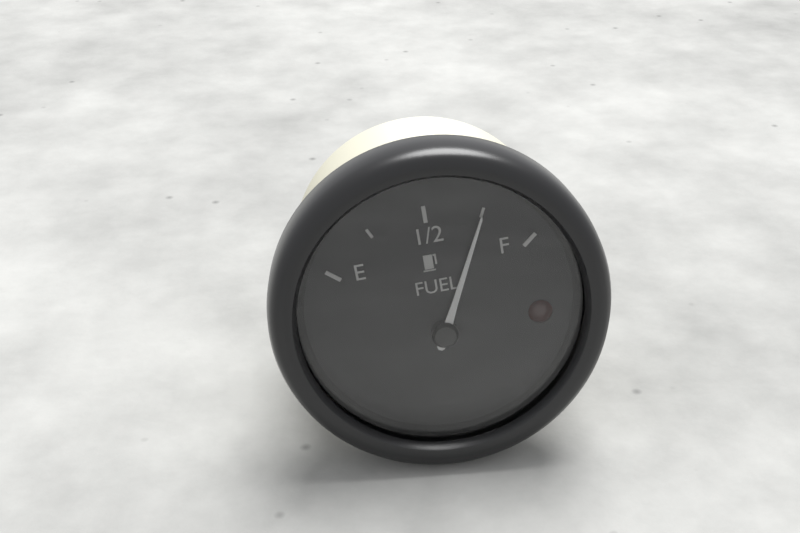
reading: 0.75 (no unit)
